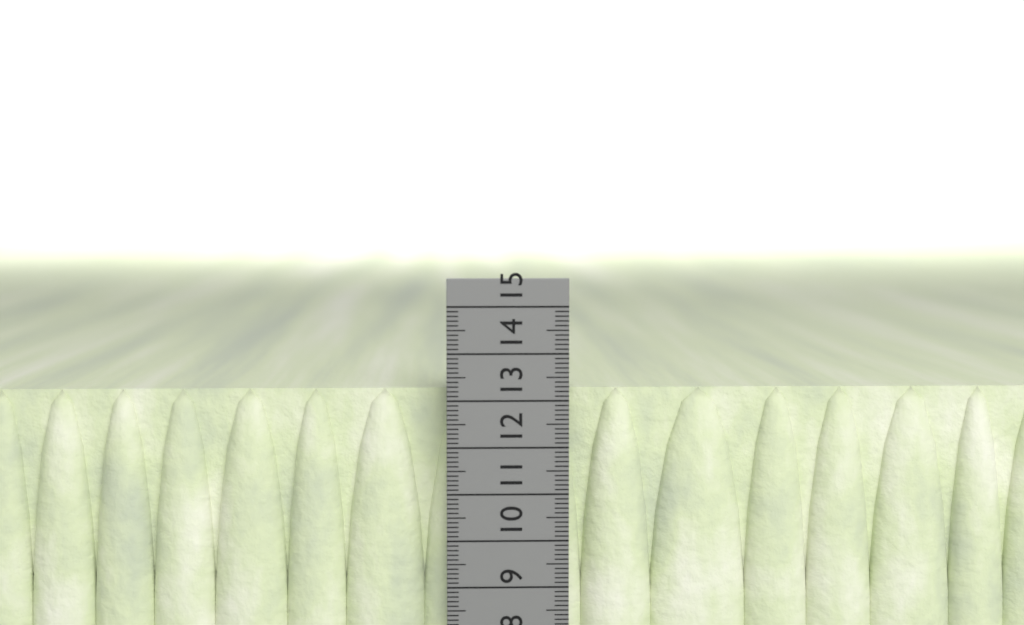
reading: 13.2 cm
